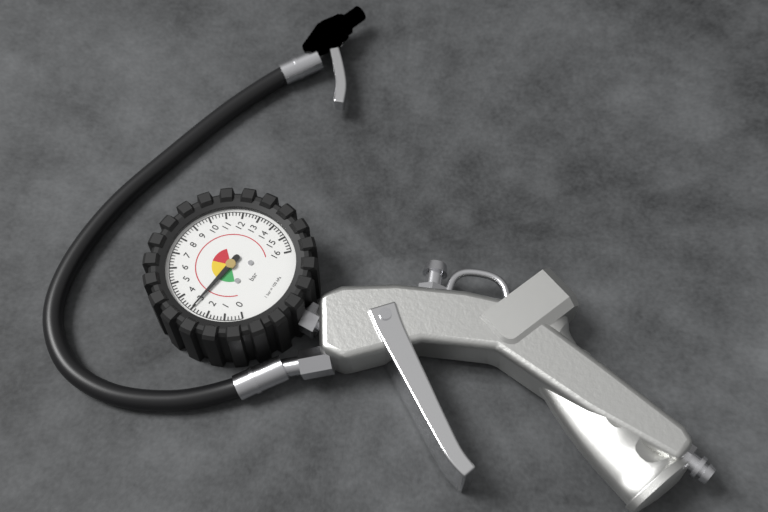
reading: 3.0 bar
